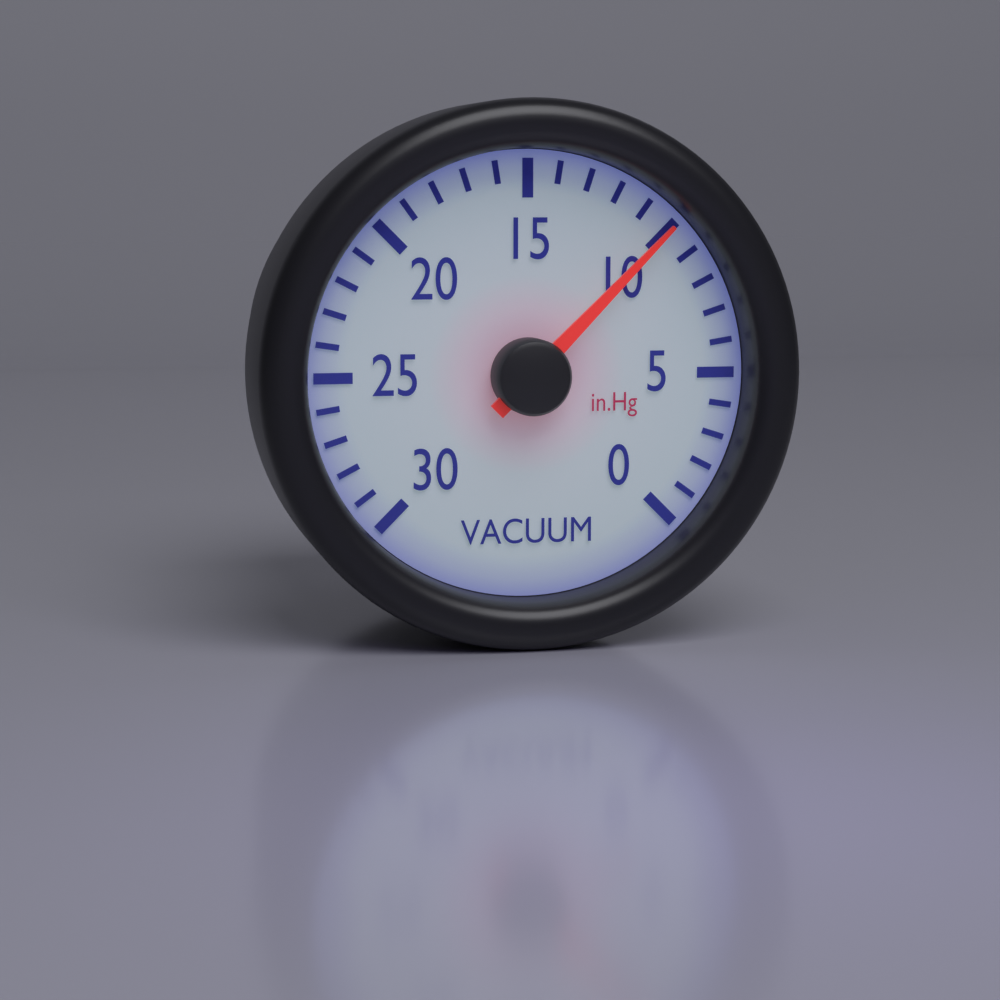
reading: 10 inHg
